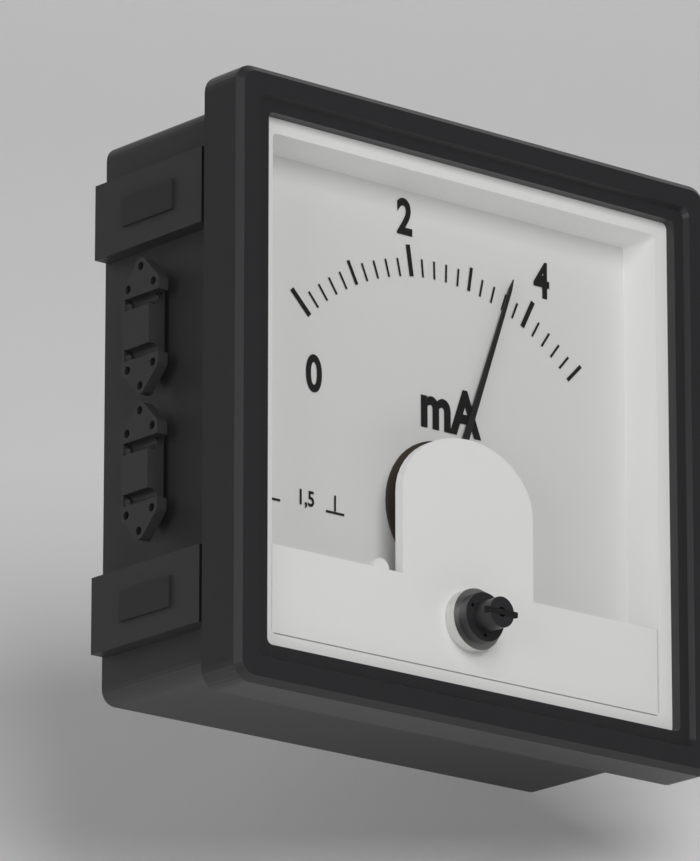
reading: 3.6 mA
